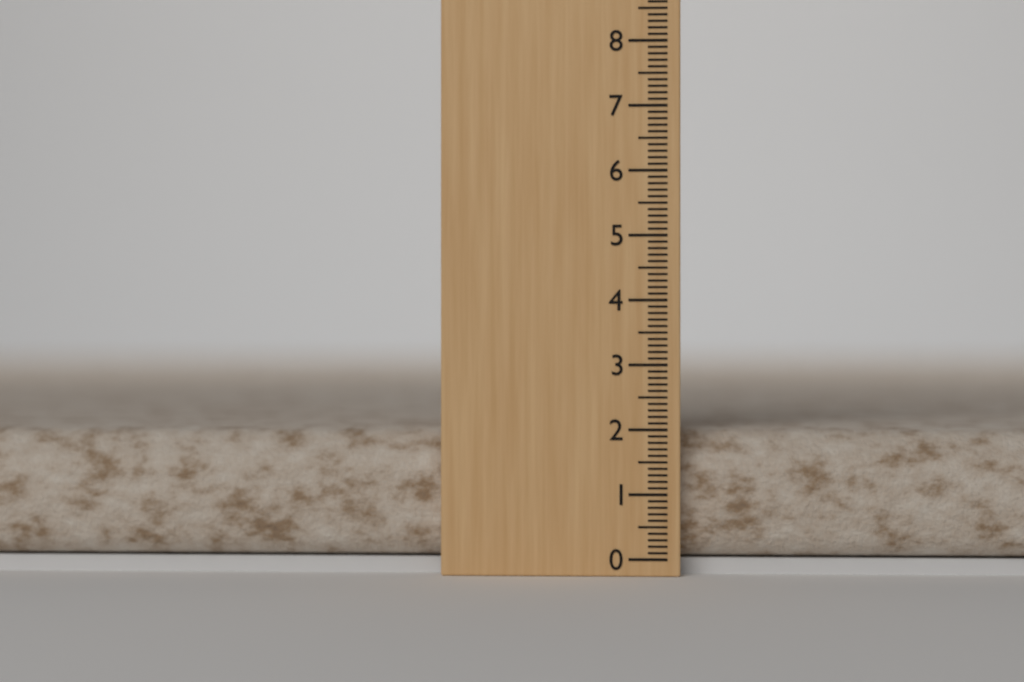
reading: 2.0 (no unit)
